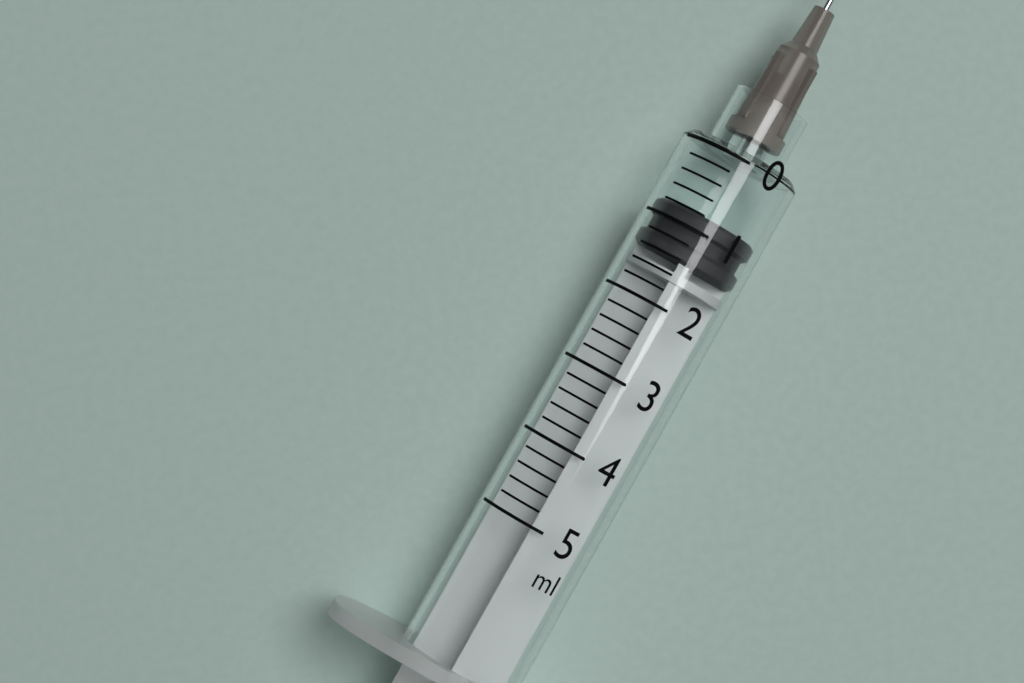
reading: 0.8 ml
